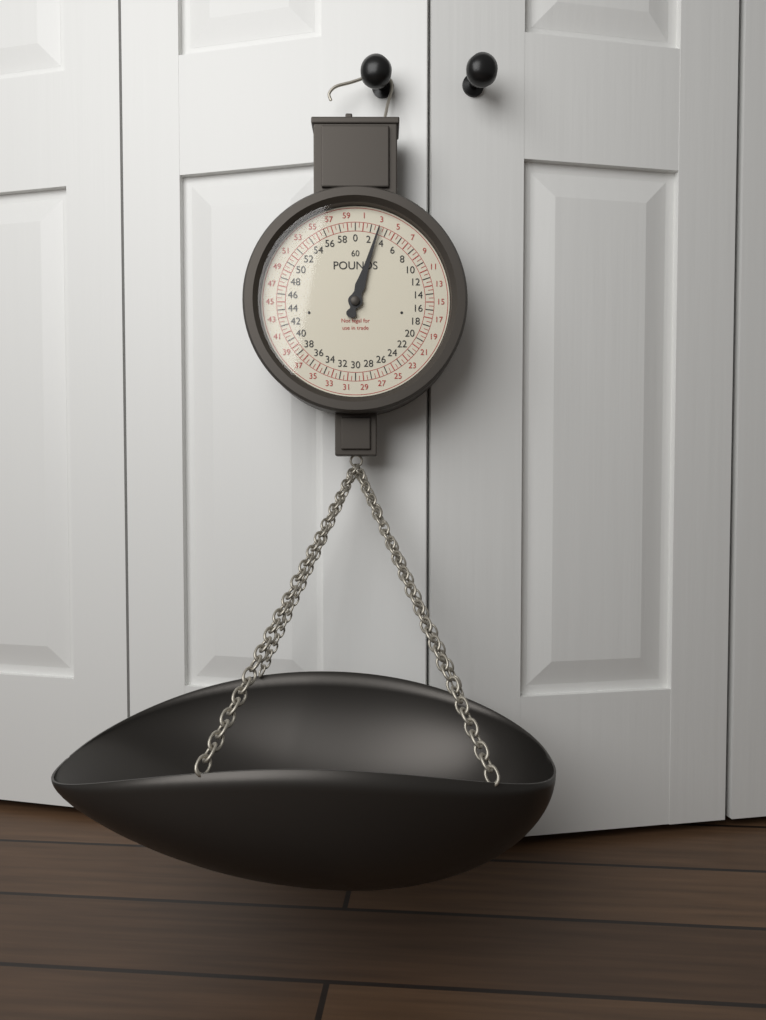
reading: 3.0 lb
